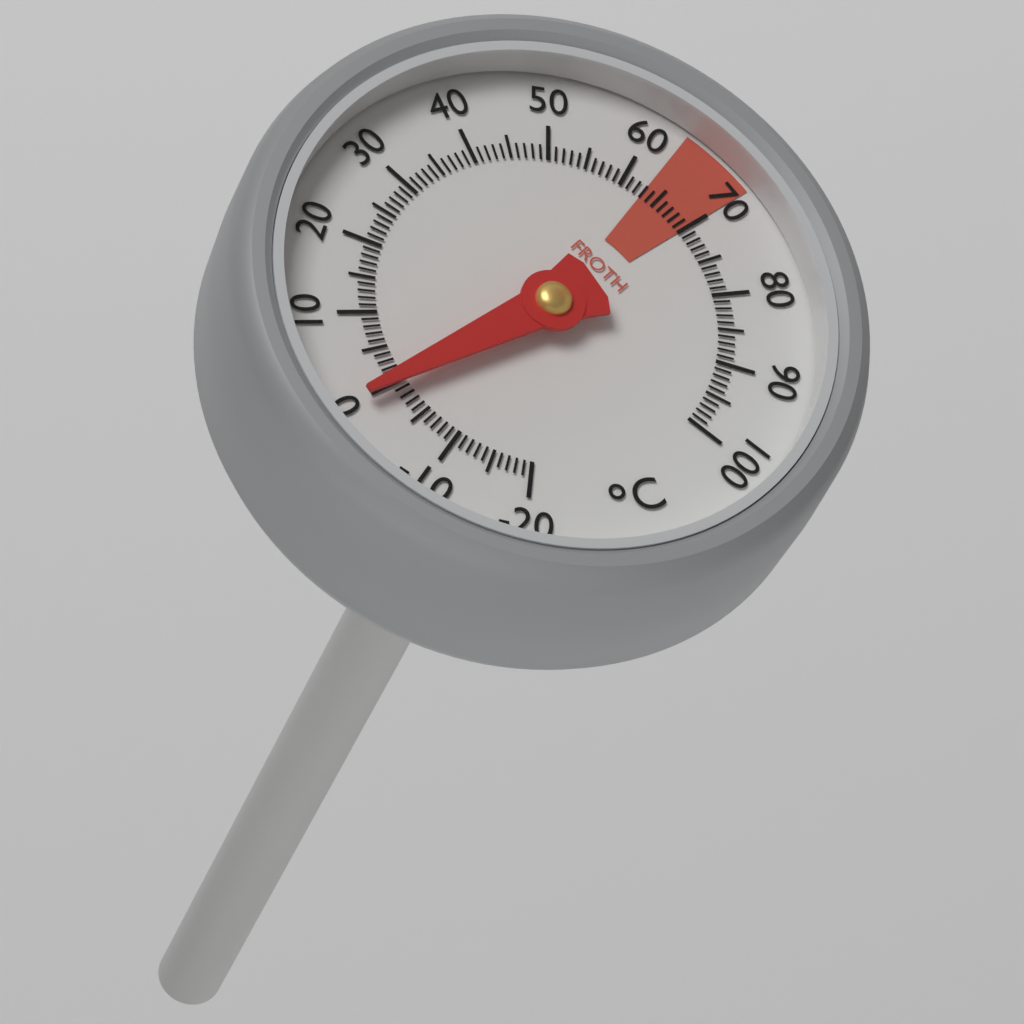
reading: 0 °C
